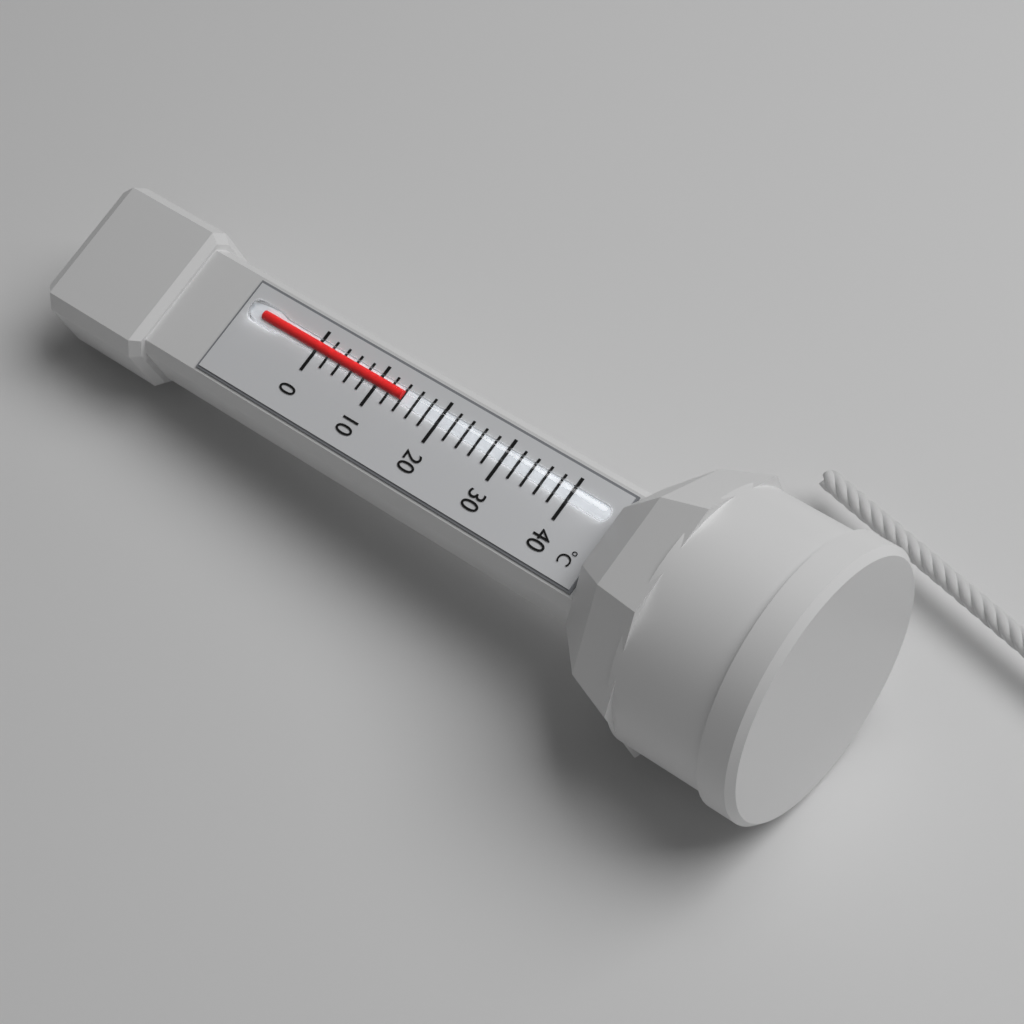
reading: 14 °C
